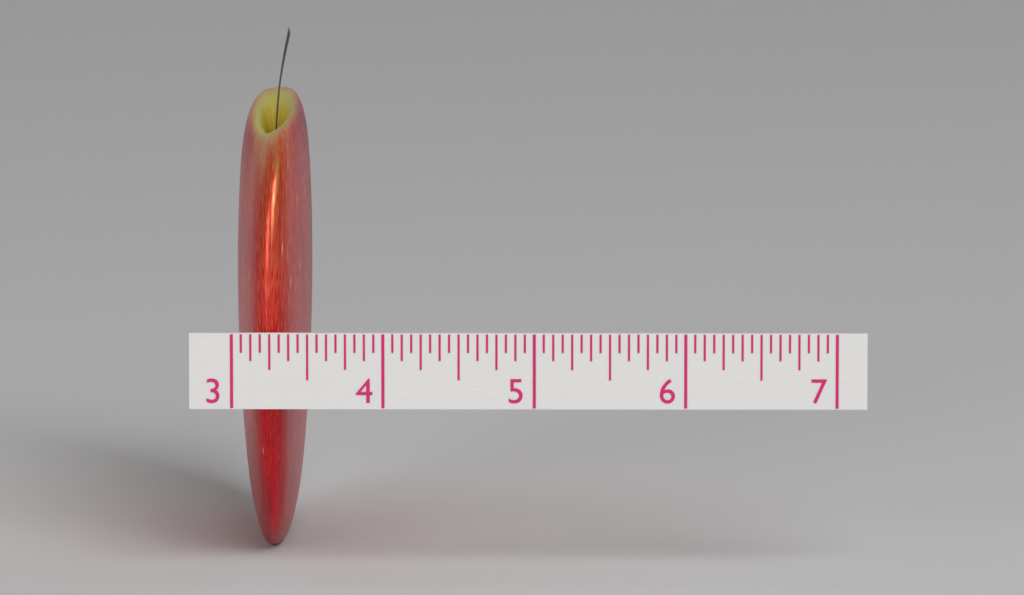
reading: 3.5000 (no unit)
